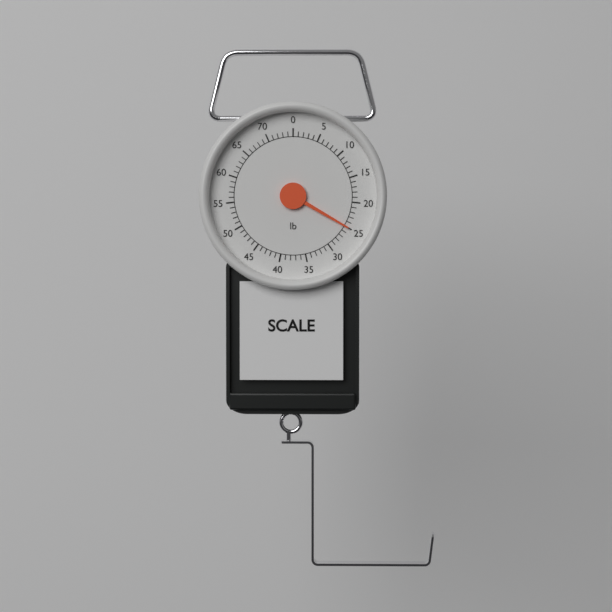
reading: 25 lb
